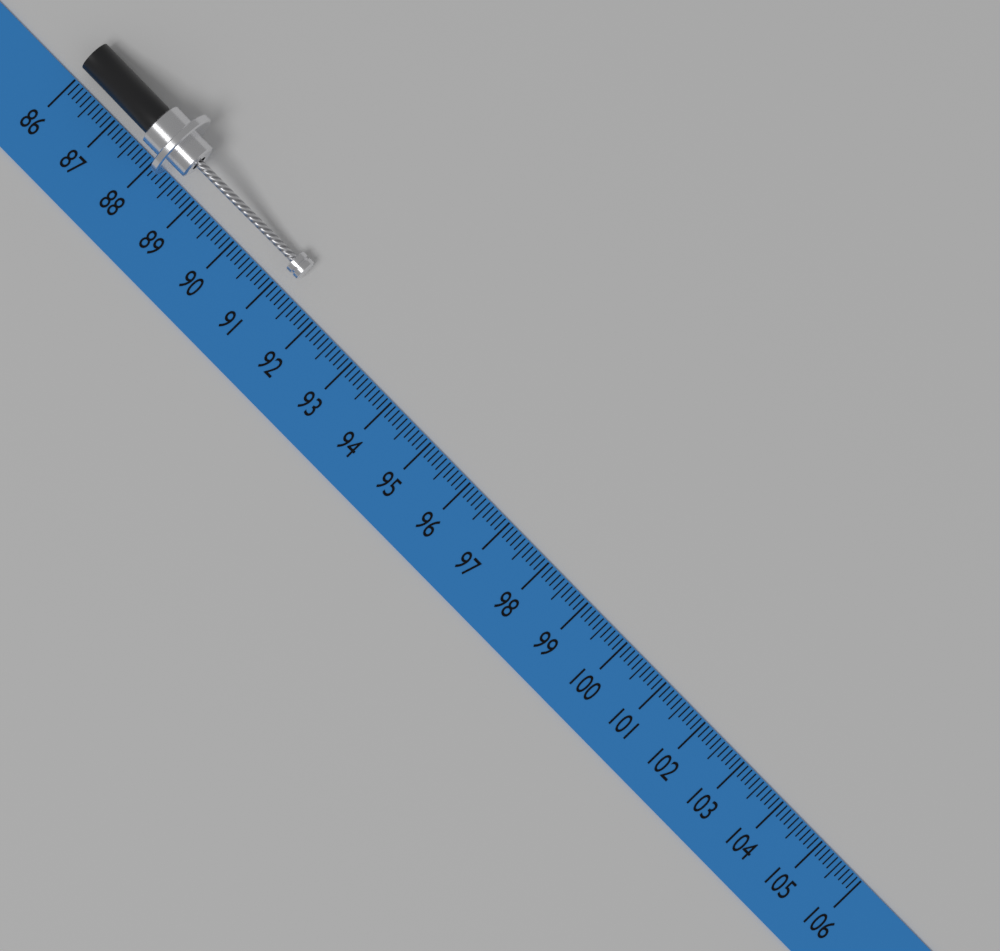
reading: 91.3 (no unit)
